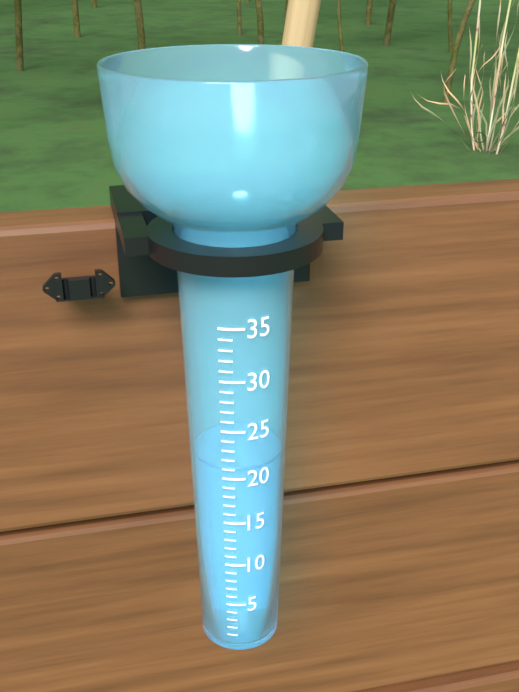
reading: 21 (no unit)
